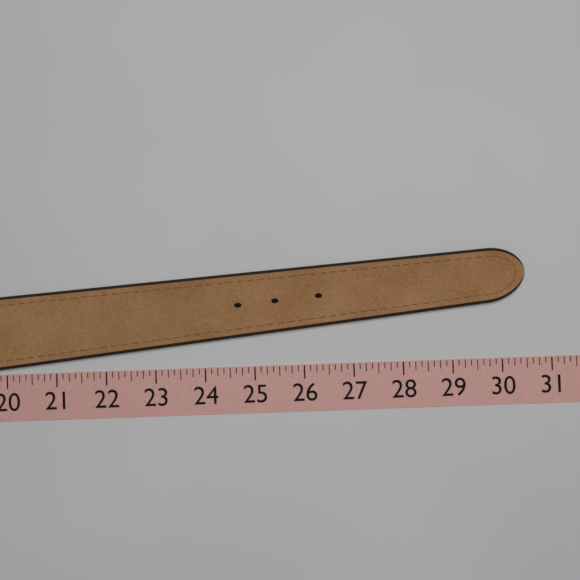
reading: 30.500 (no unit)
